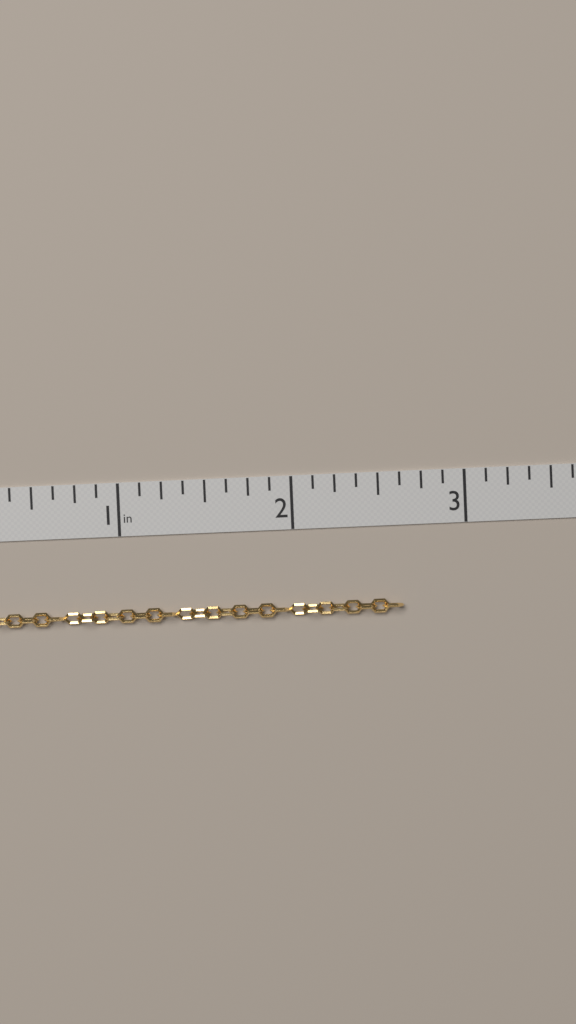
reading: 2.625 in
